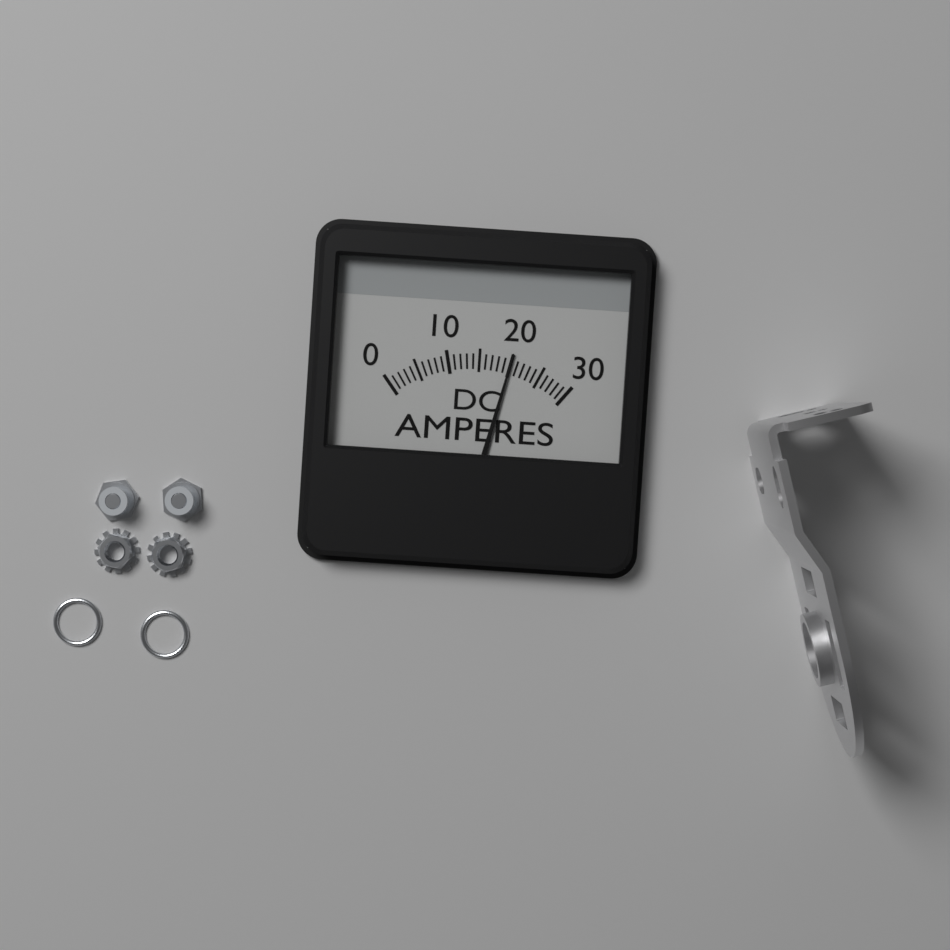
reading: 20 A
